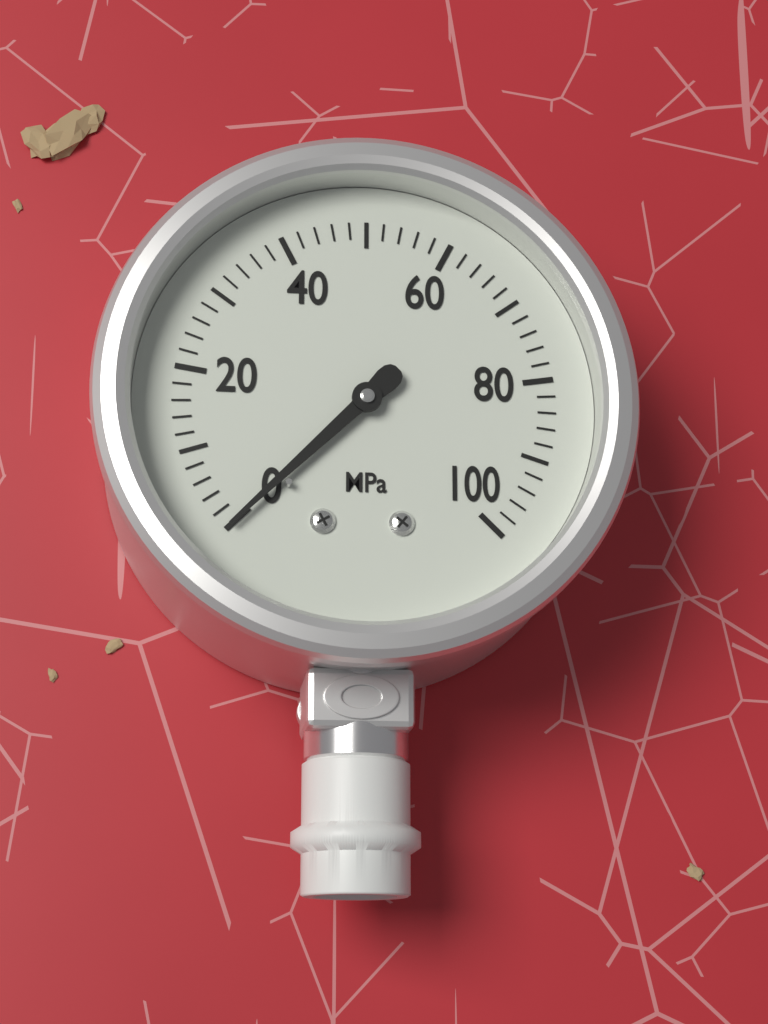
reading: 0 MPa
